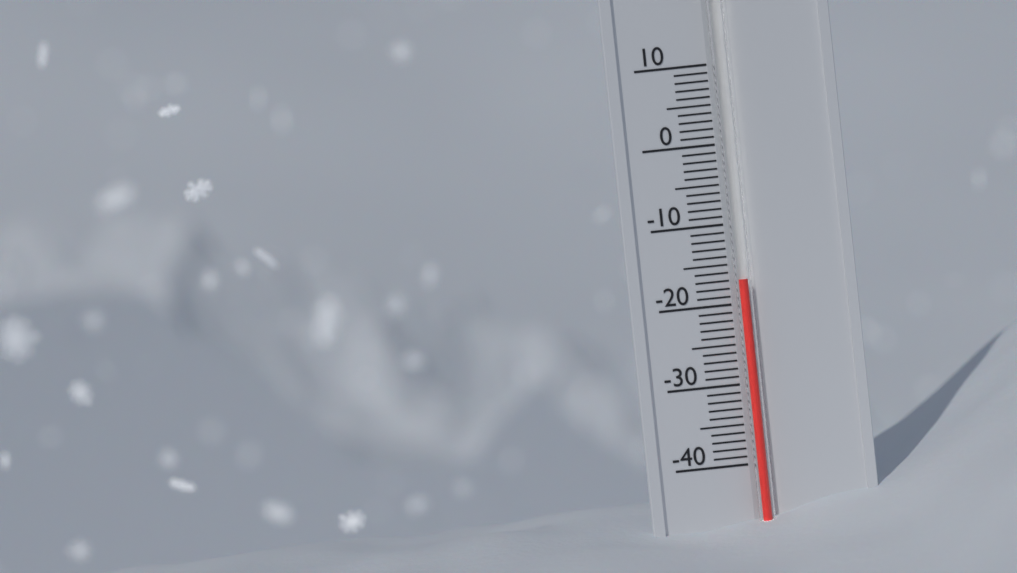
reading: -17 (no unit)
